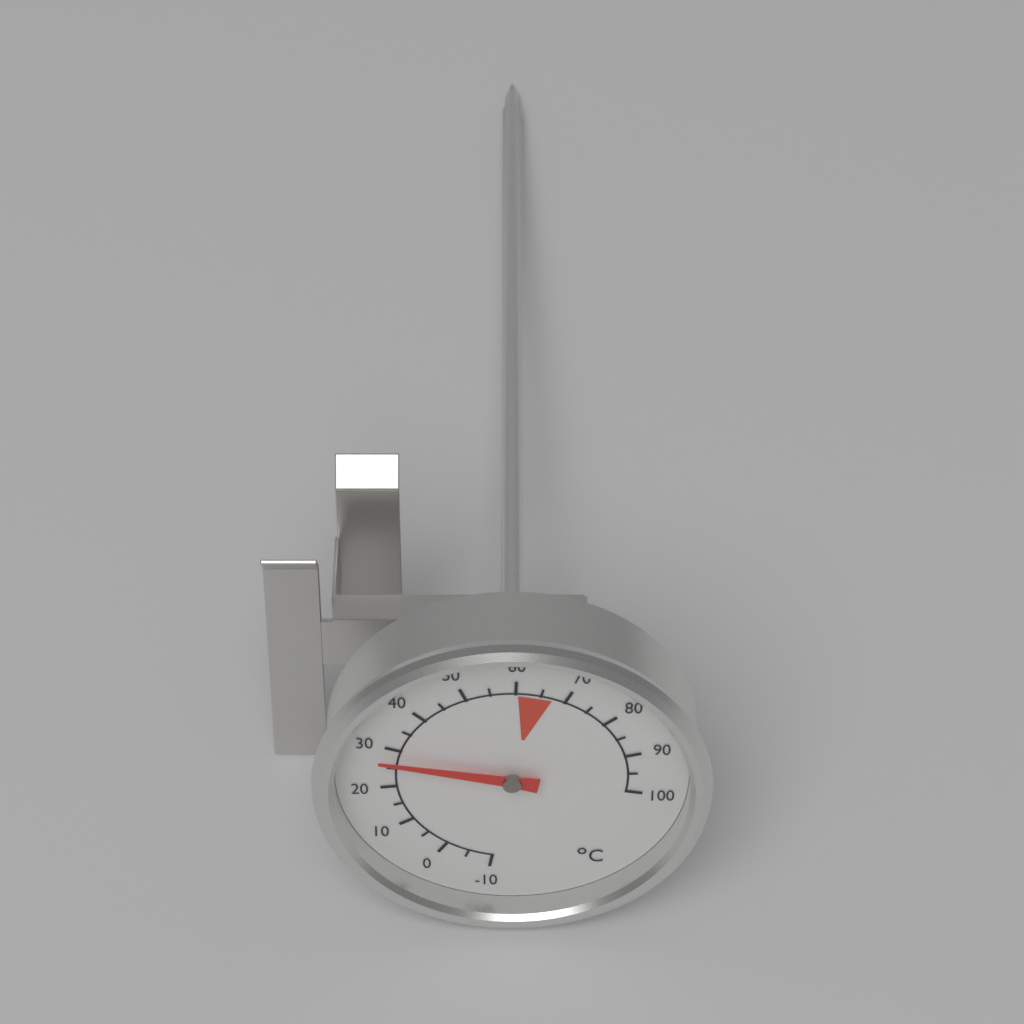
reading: 27 °C
